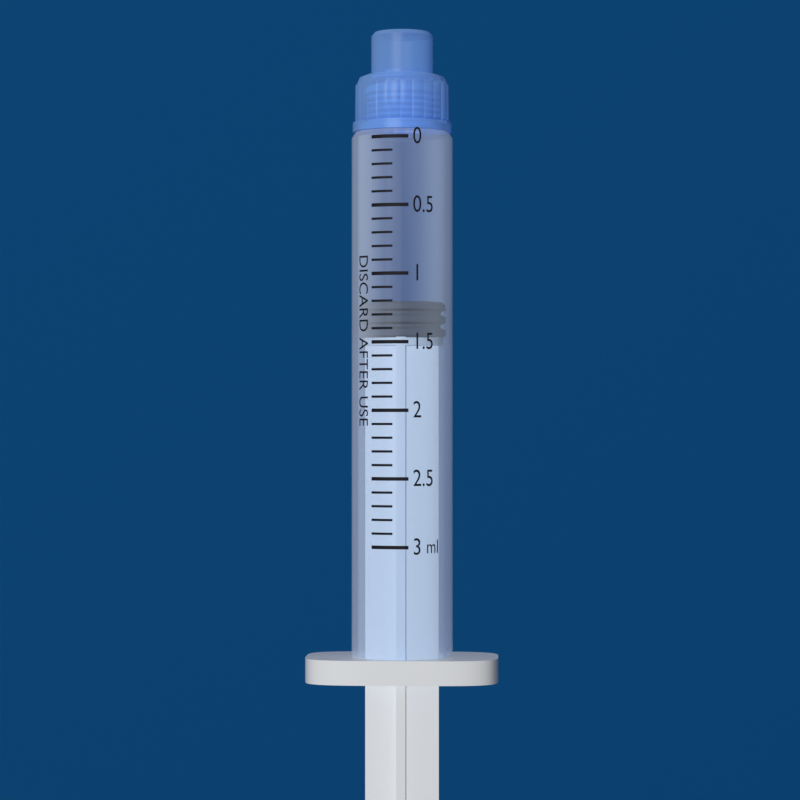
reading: 1.2 ml
